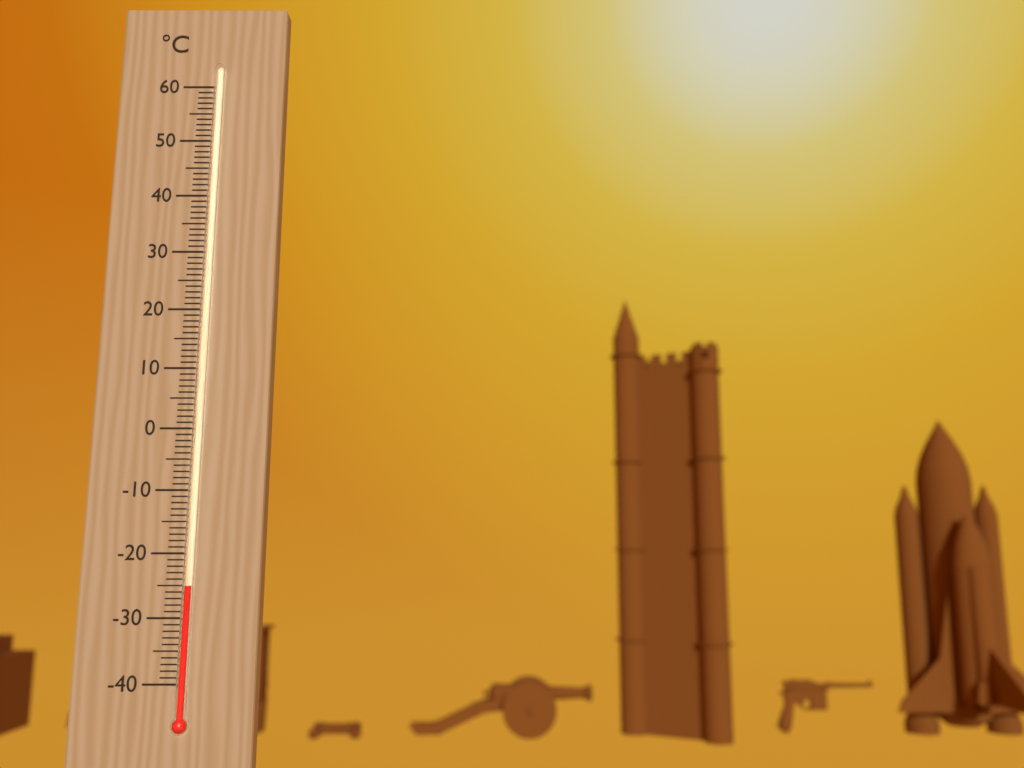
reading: -25 °C
